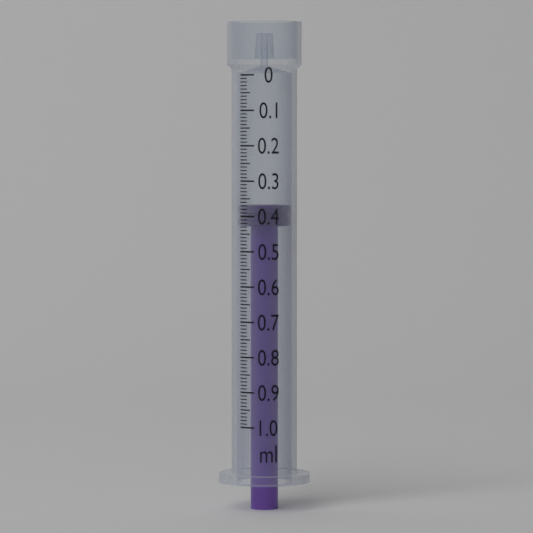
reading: 0.37 ml
